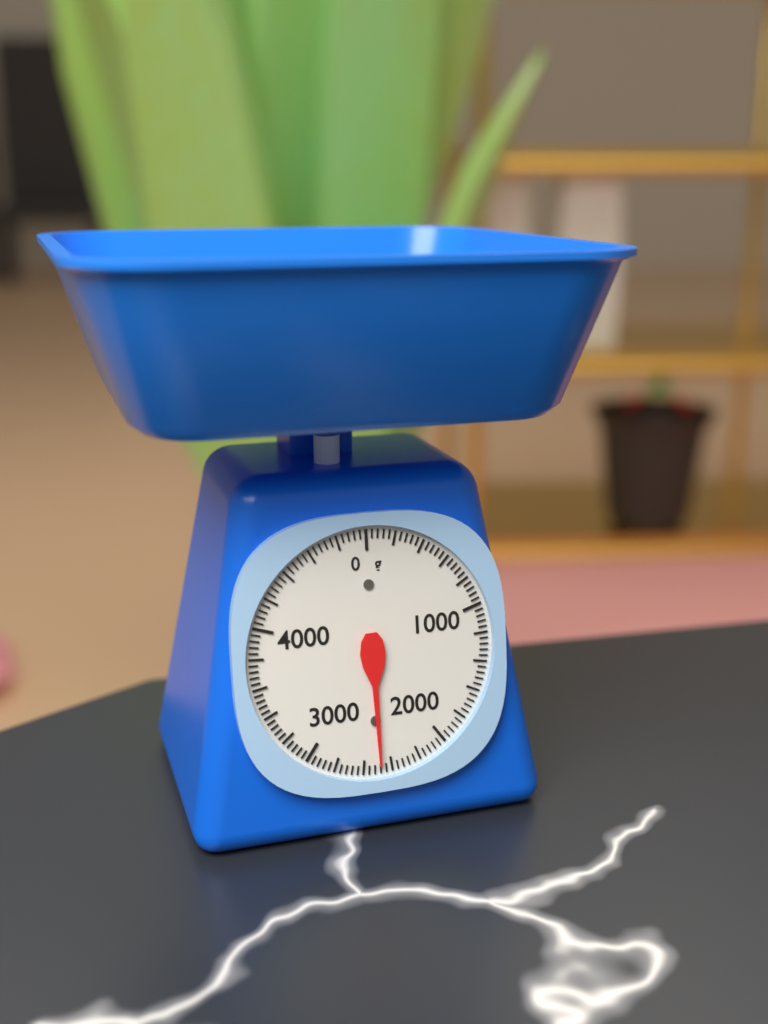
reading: 2480 g
